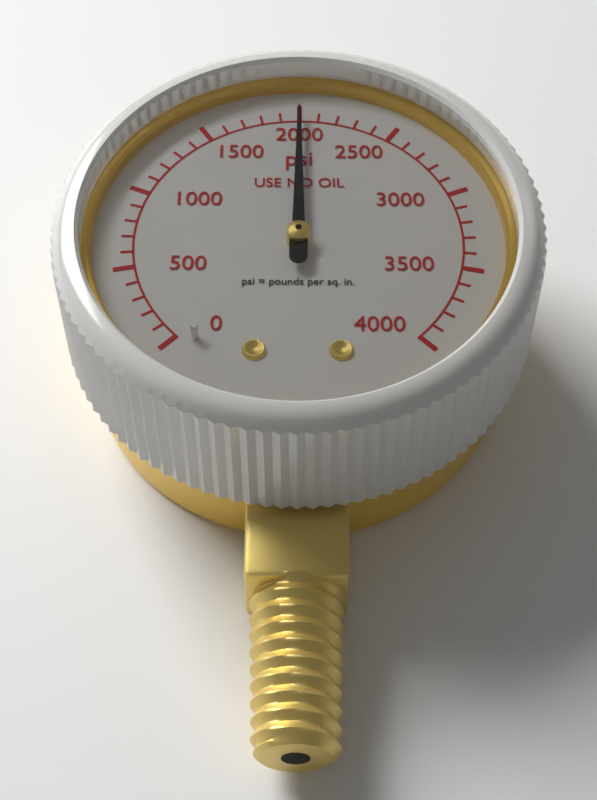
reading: 2000 psi
